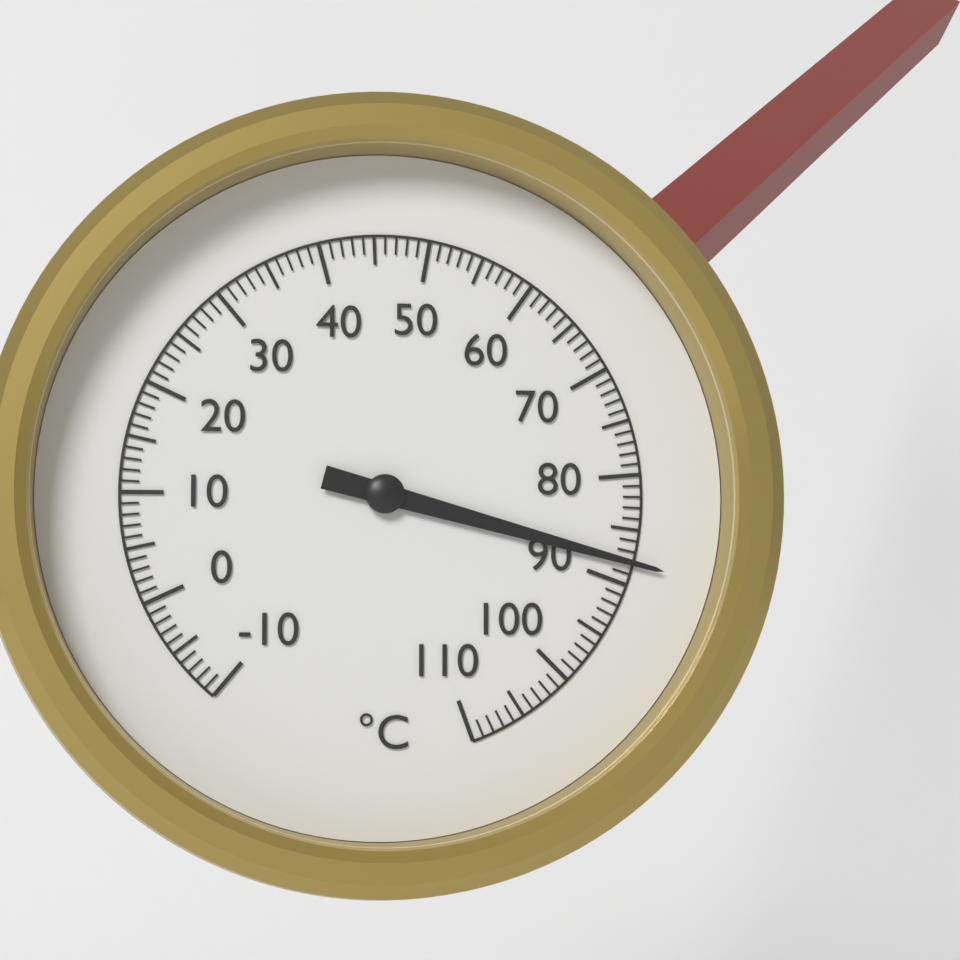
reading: 88 °C
